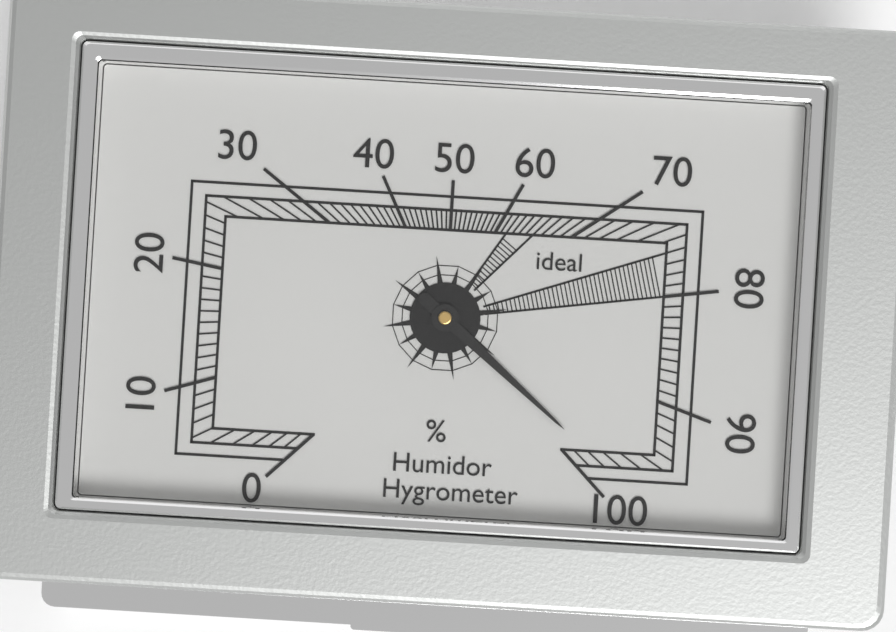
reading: 98 %
